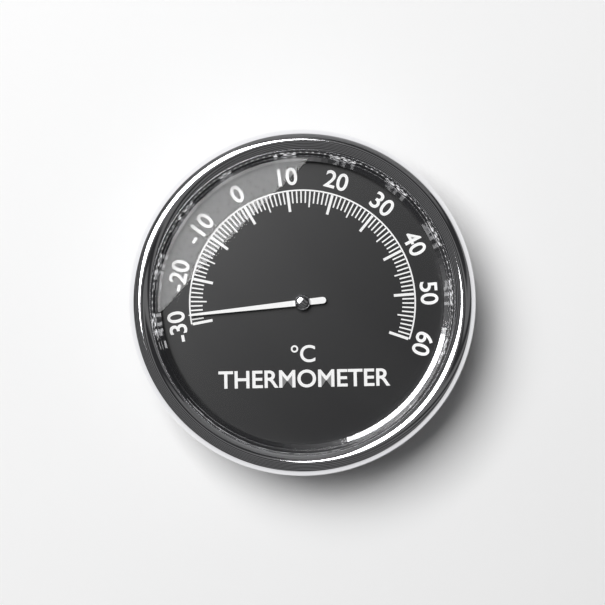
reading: -28 °C
